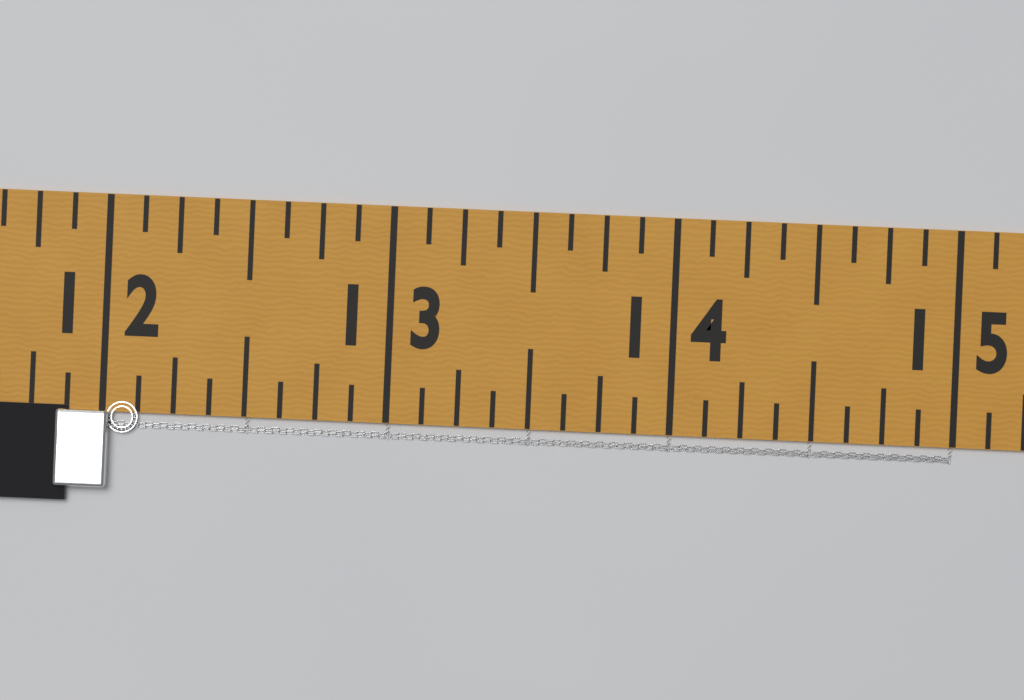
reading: 15.000 in
